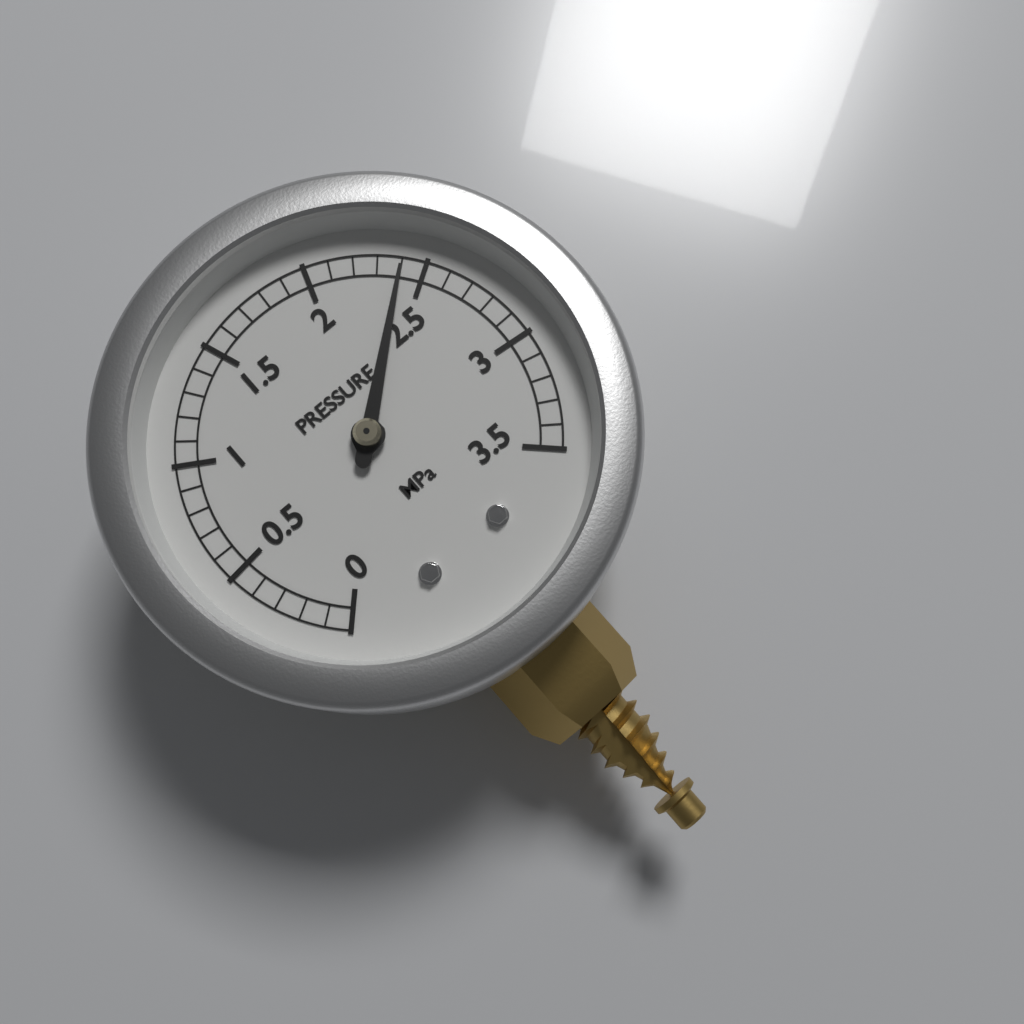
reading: 2.4 MPa
